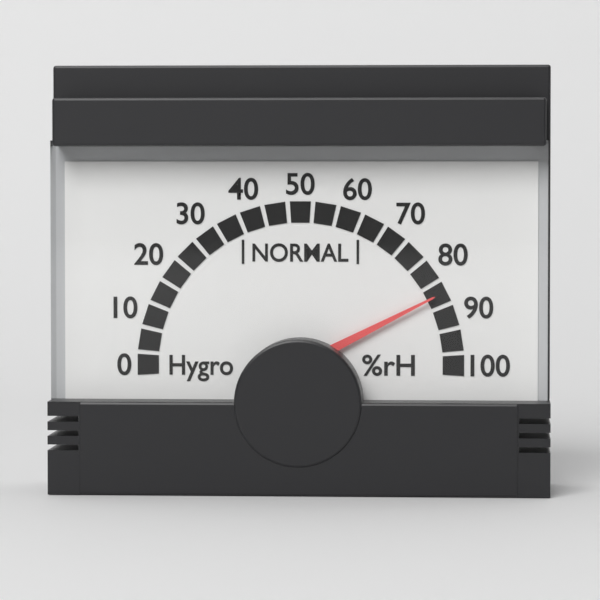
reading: 85 %rH
